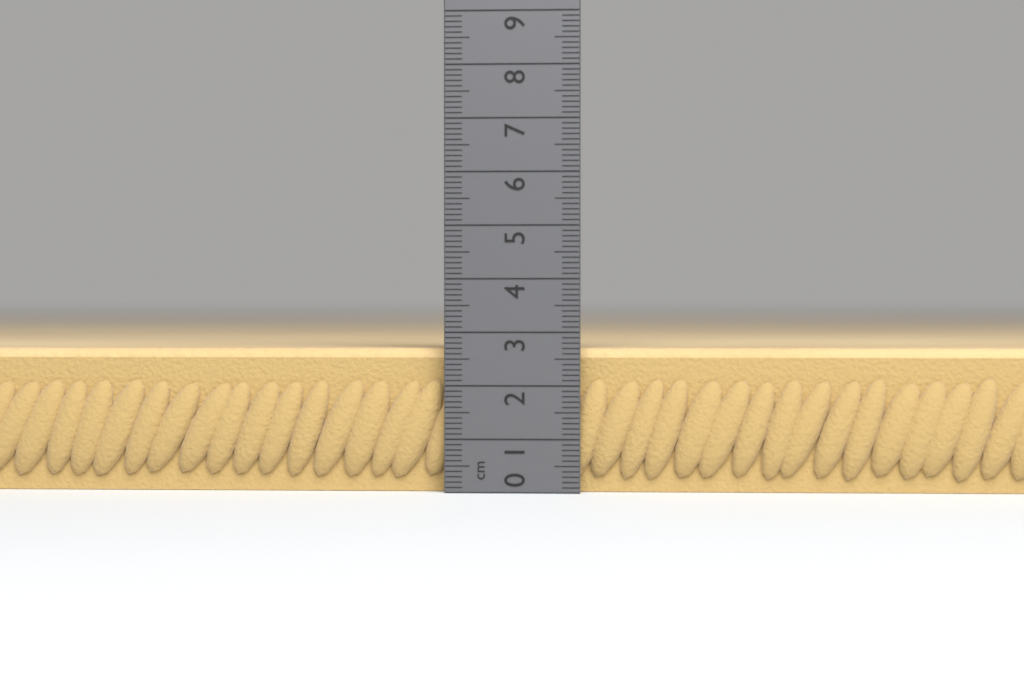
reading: 2.7 cm
